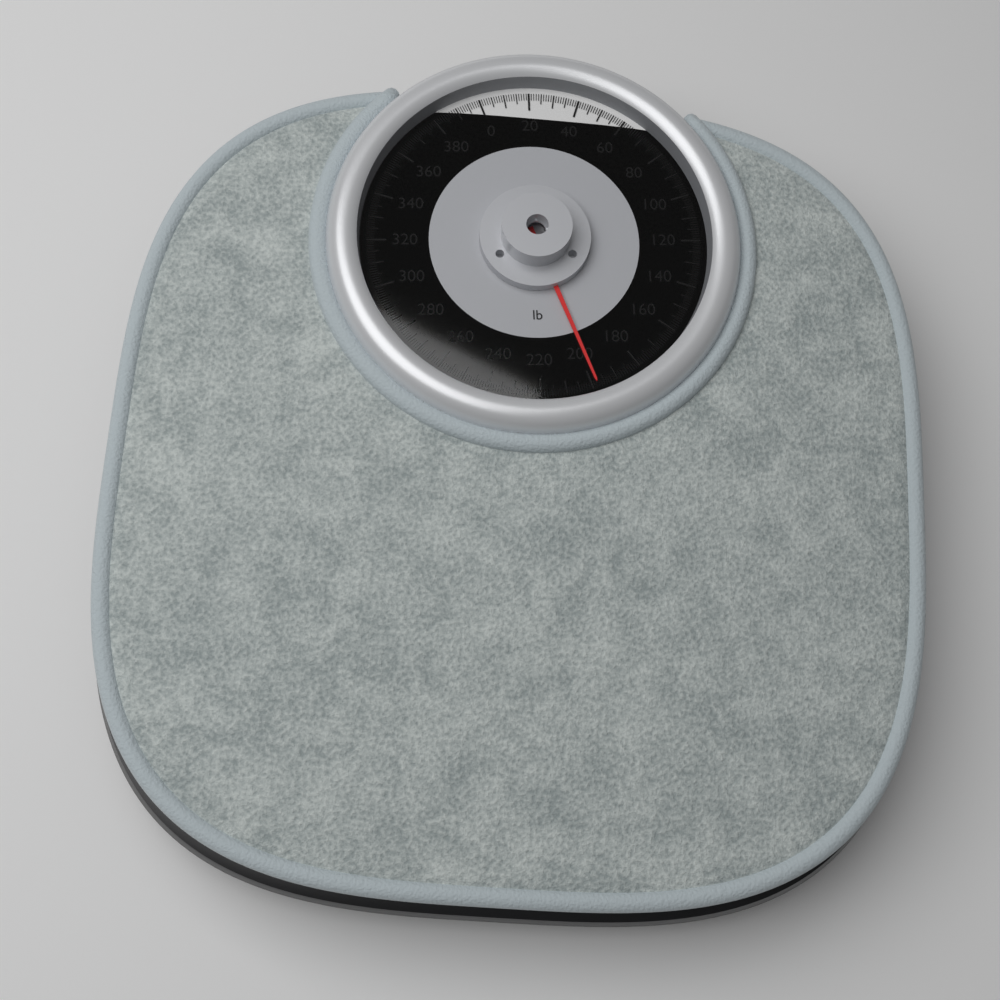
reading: 198 lb
